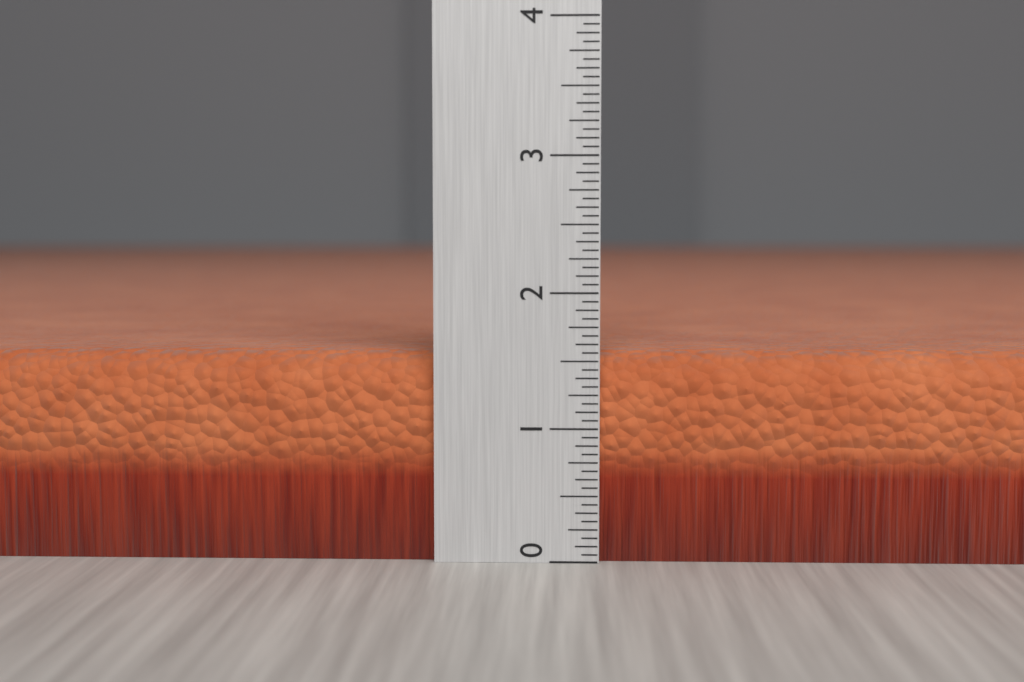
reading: 1.5625 (no unit)
